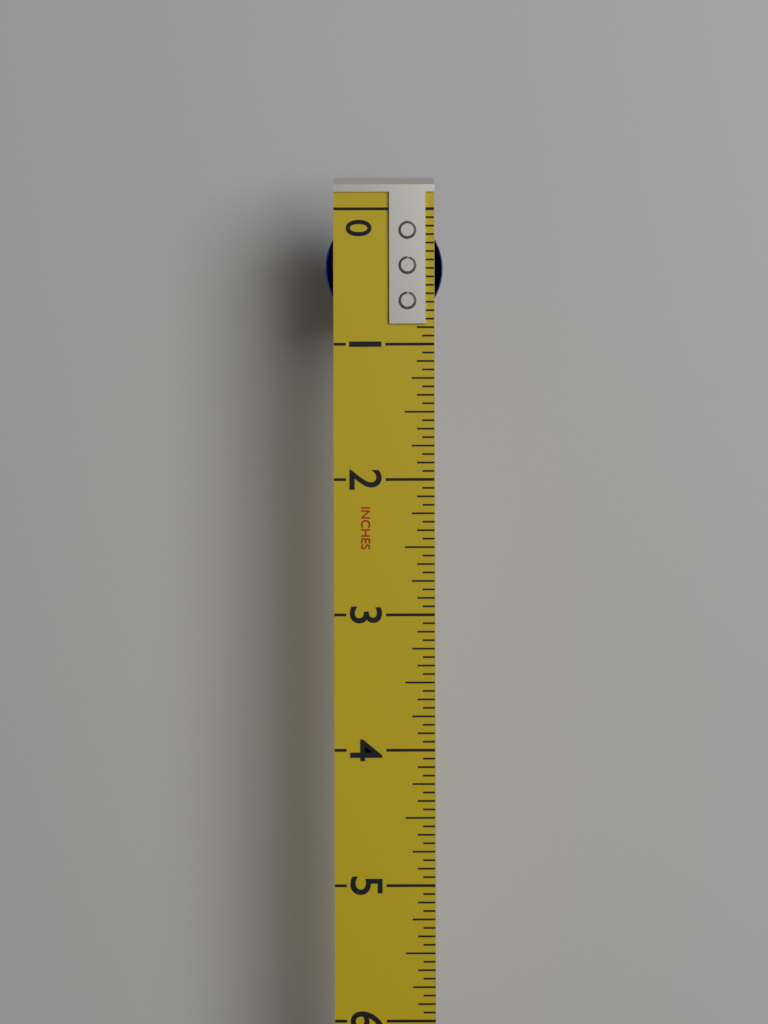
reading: 0.8750 in
